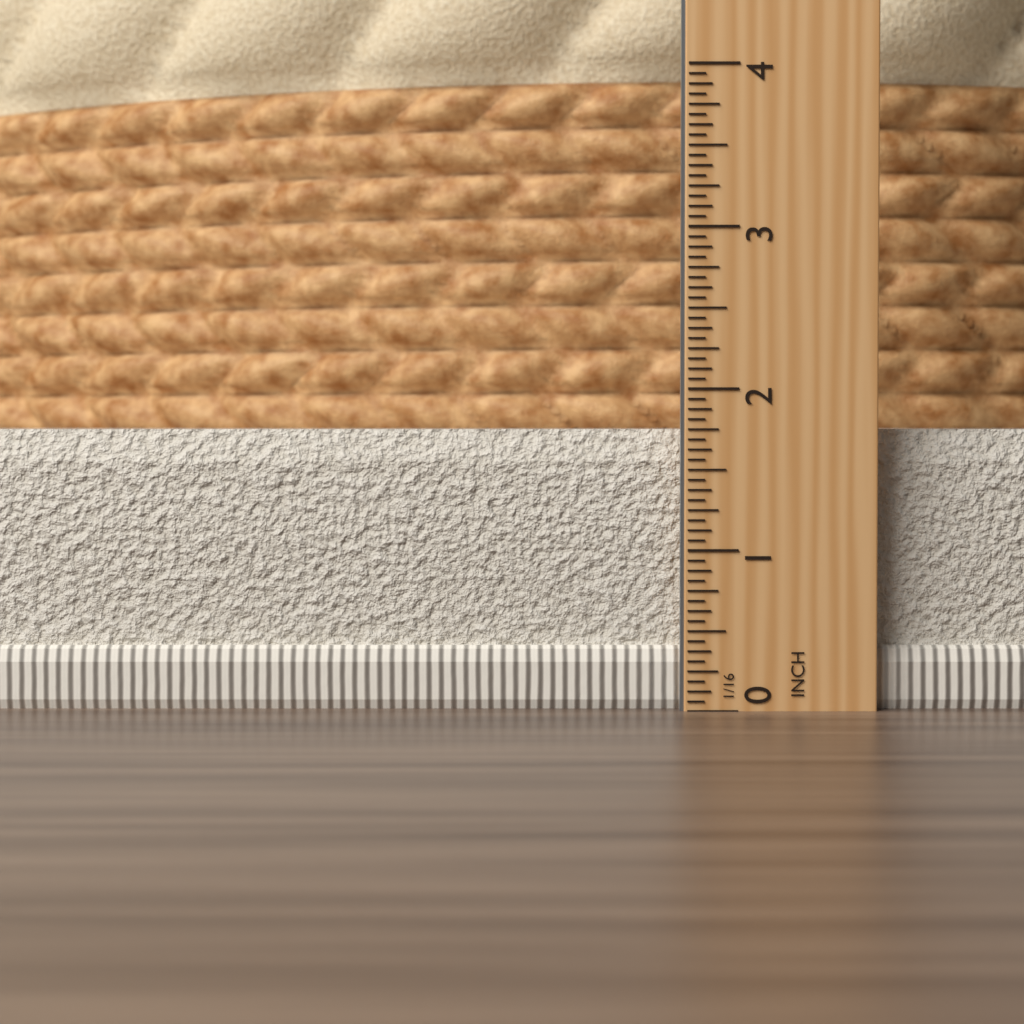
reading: 1.7500 in
